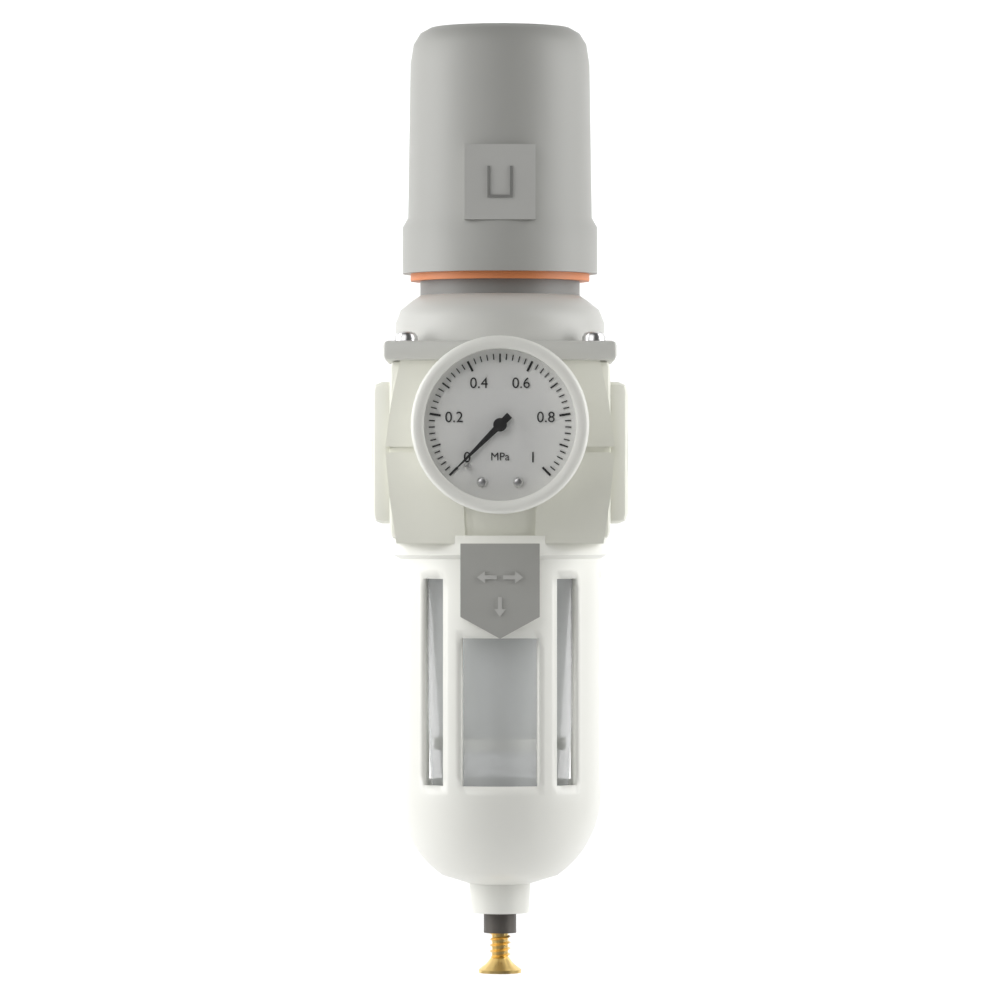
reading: 0.00 MPa
